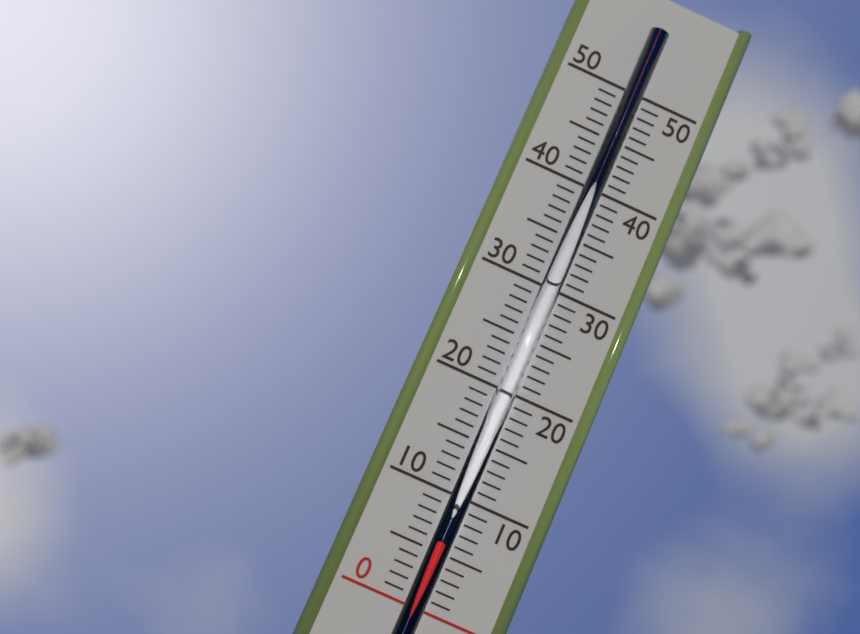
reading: 6 (no unit)
